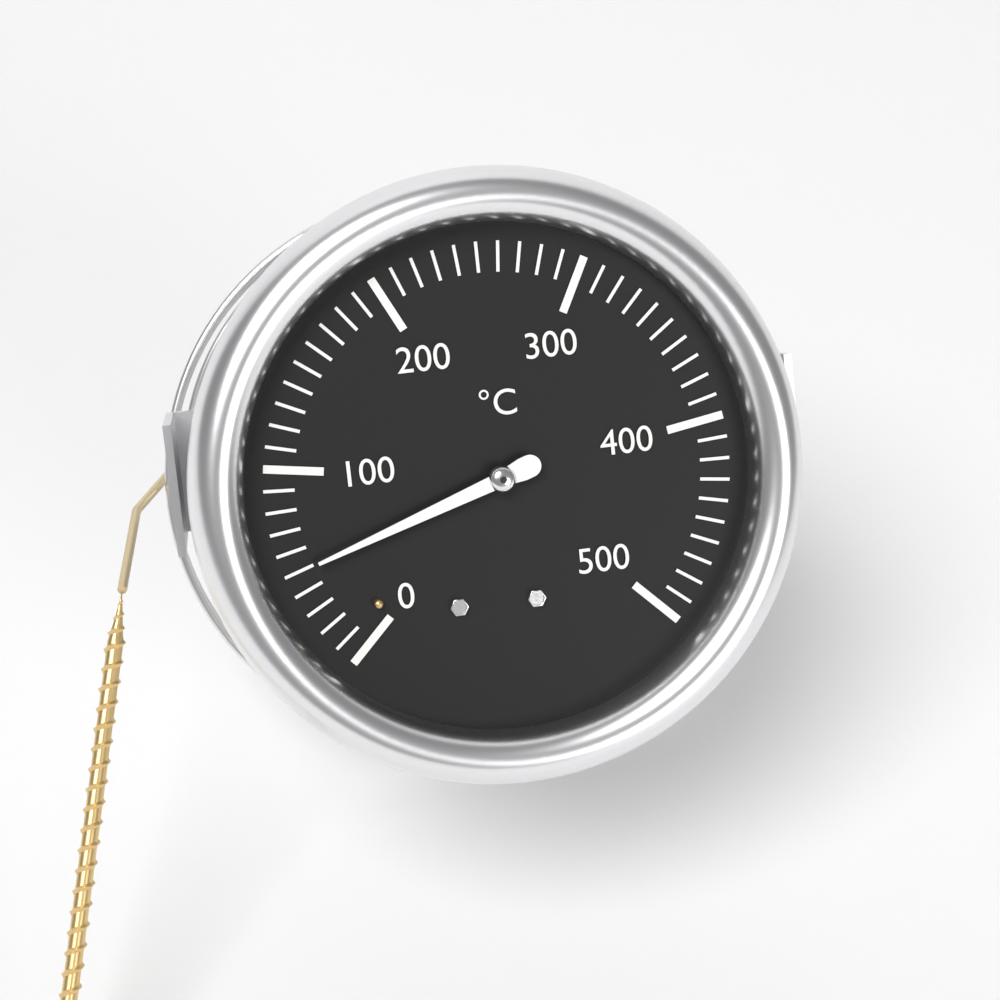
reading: 50 °C
